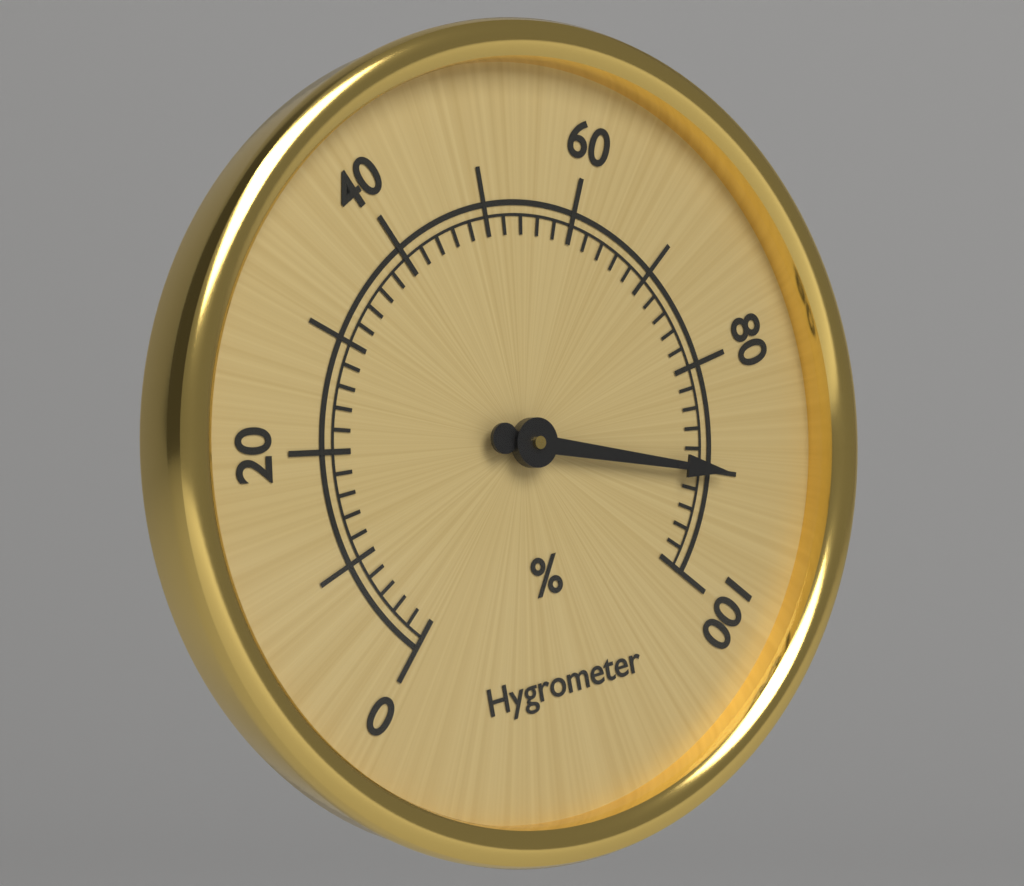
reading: 90 %
